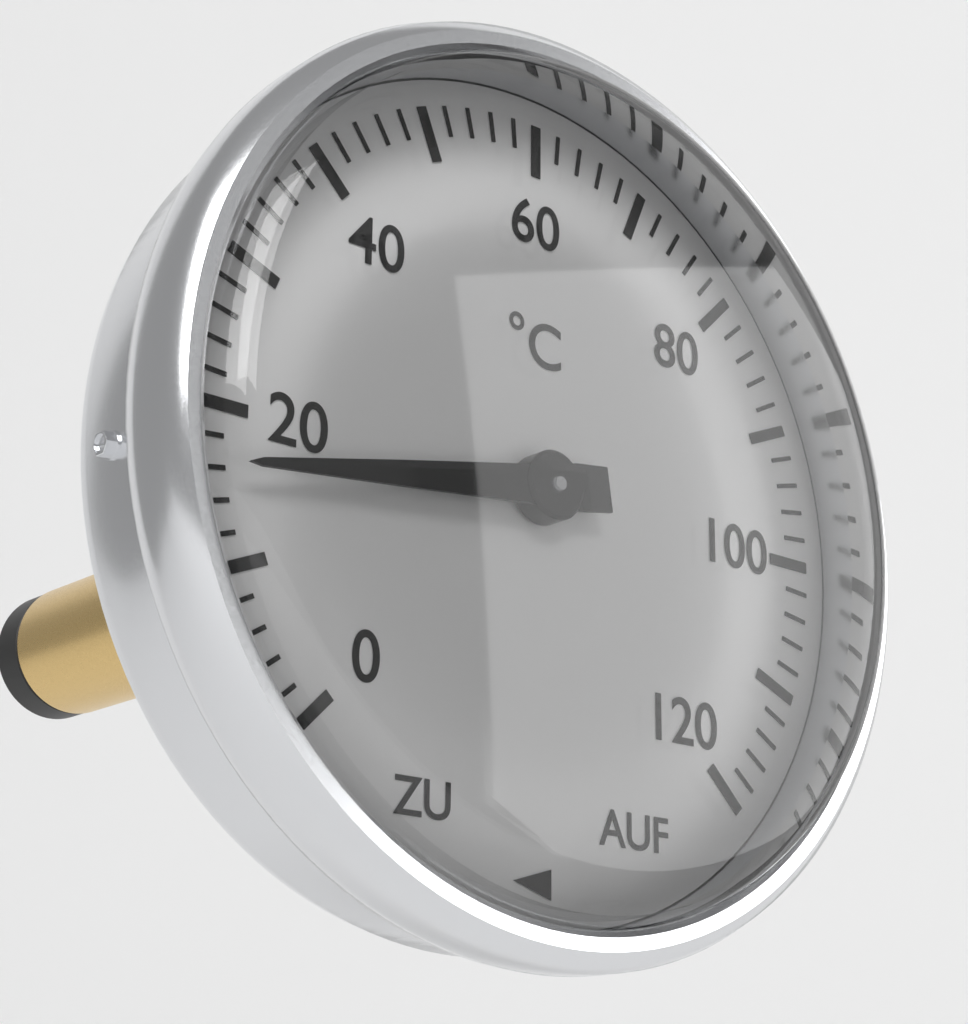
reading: 16 °C
